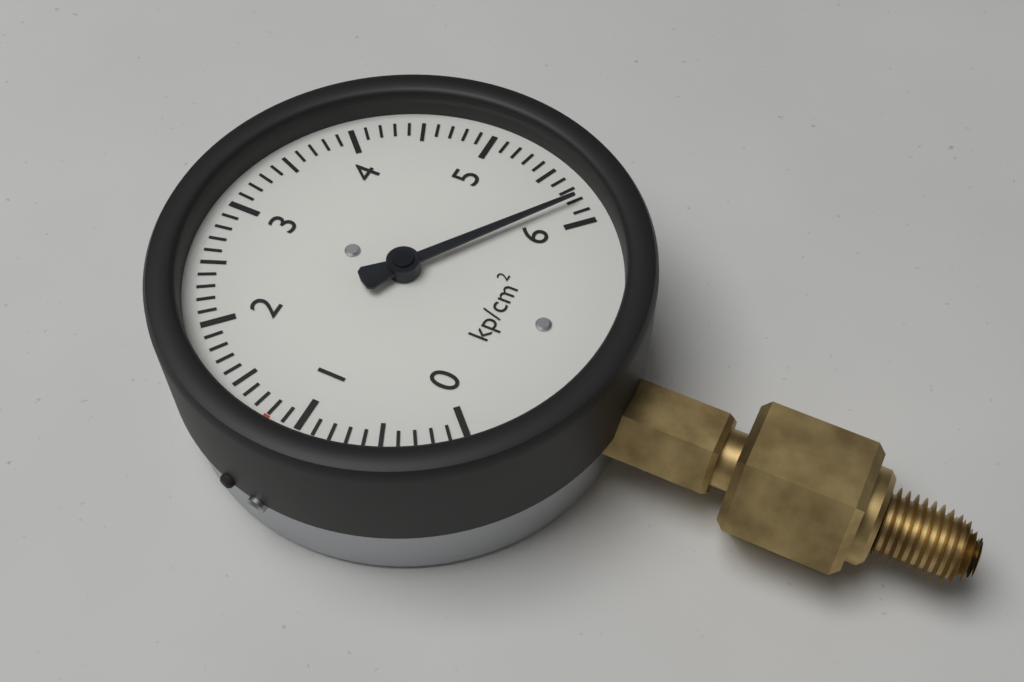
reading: 5.8 kp/cm²
